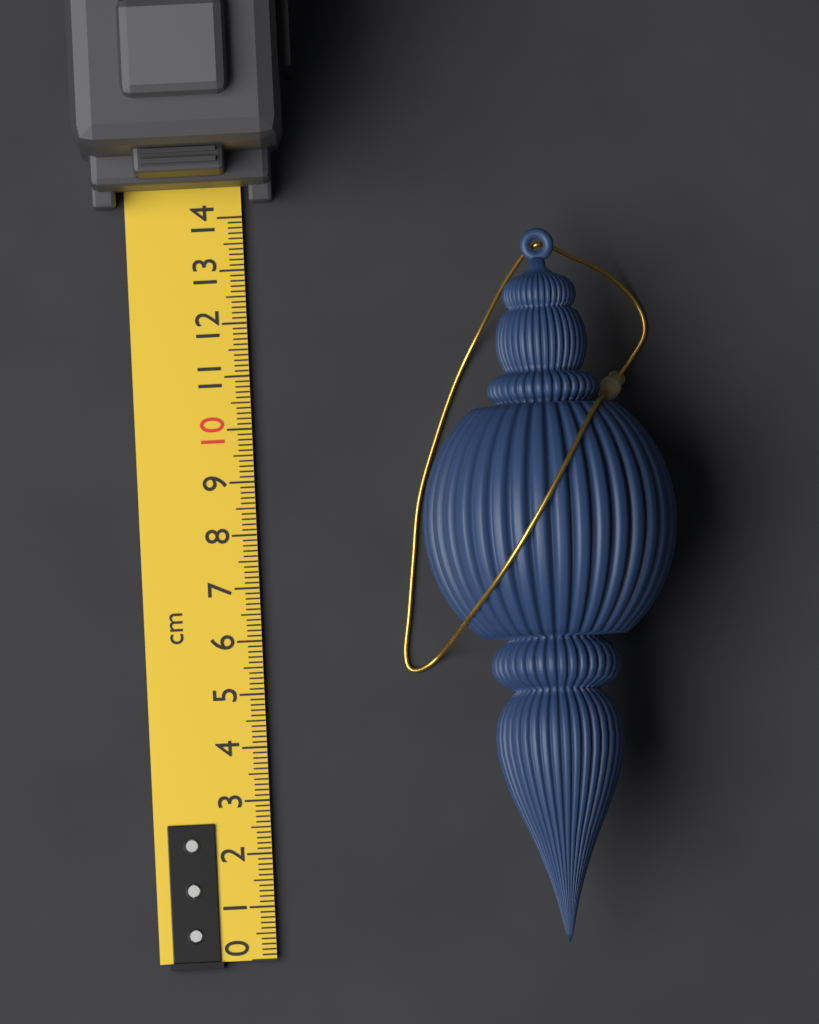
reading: 13.4 cm
